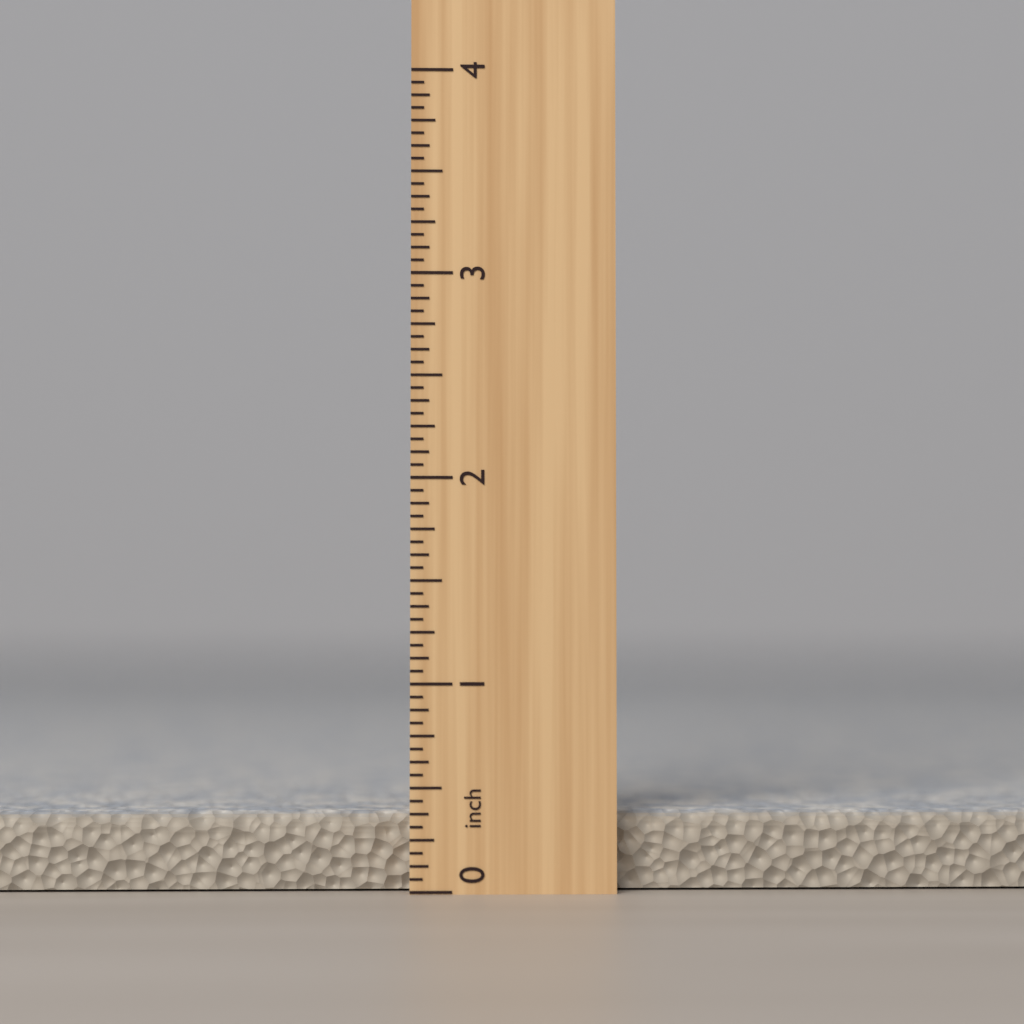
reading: 0.3750 inch
